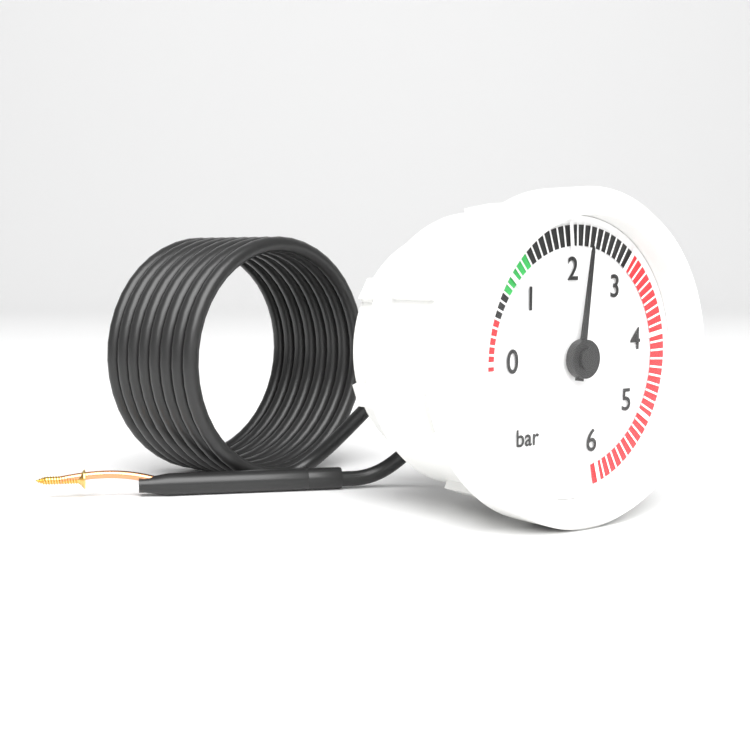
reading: 2.3 bar
